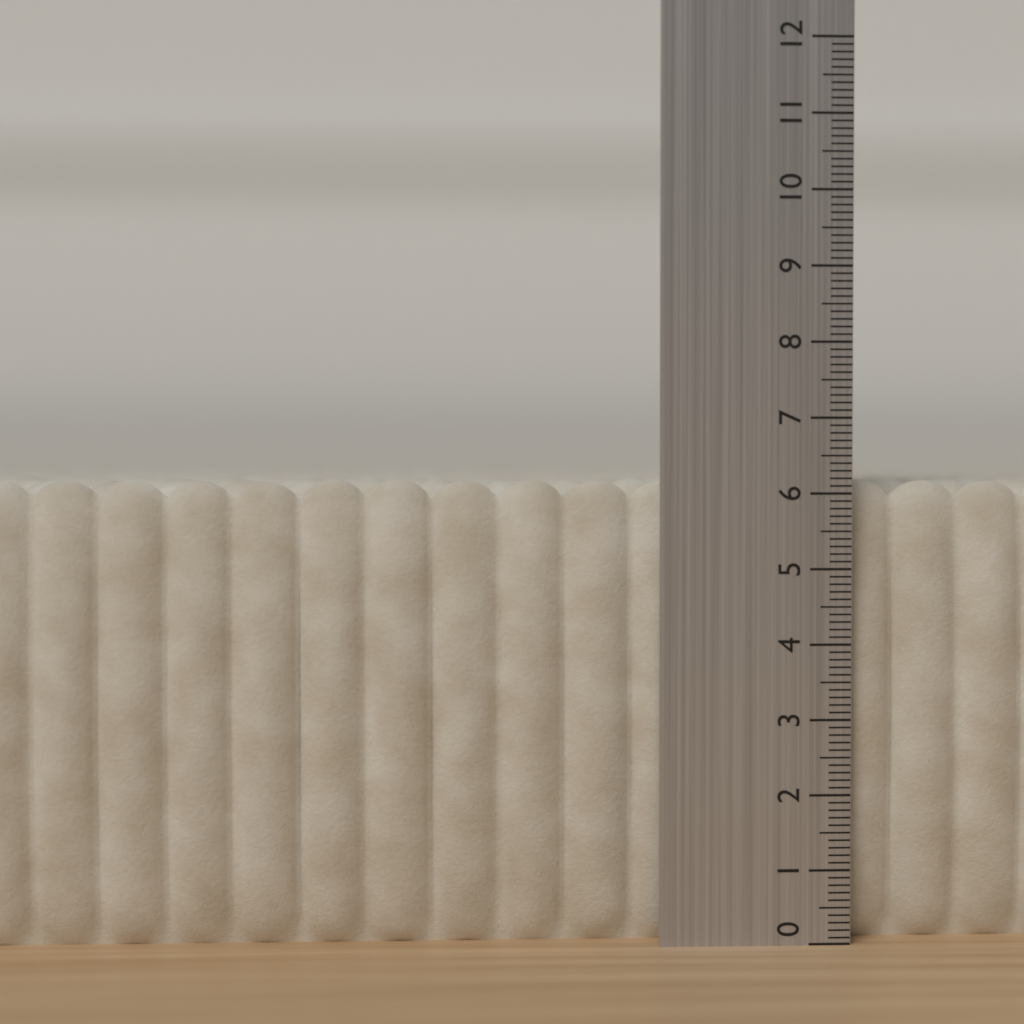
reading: 6.2 (no unit)
